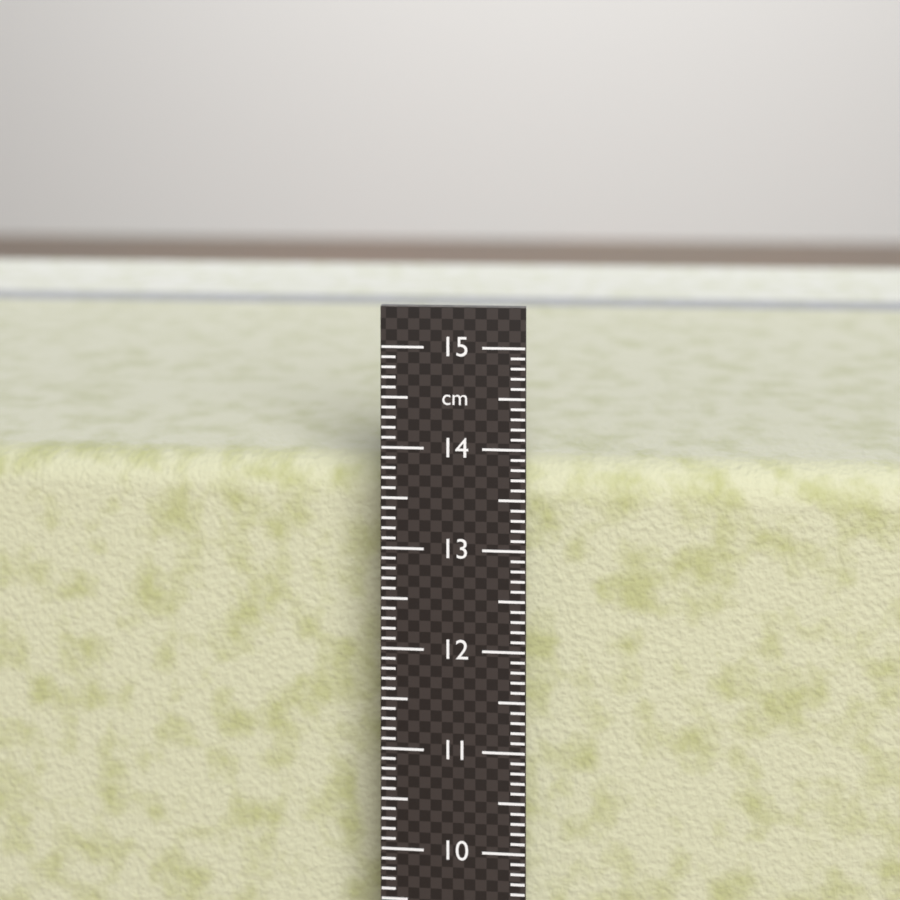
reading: 13.7 cm
